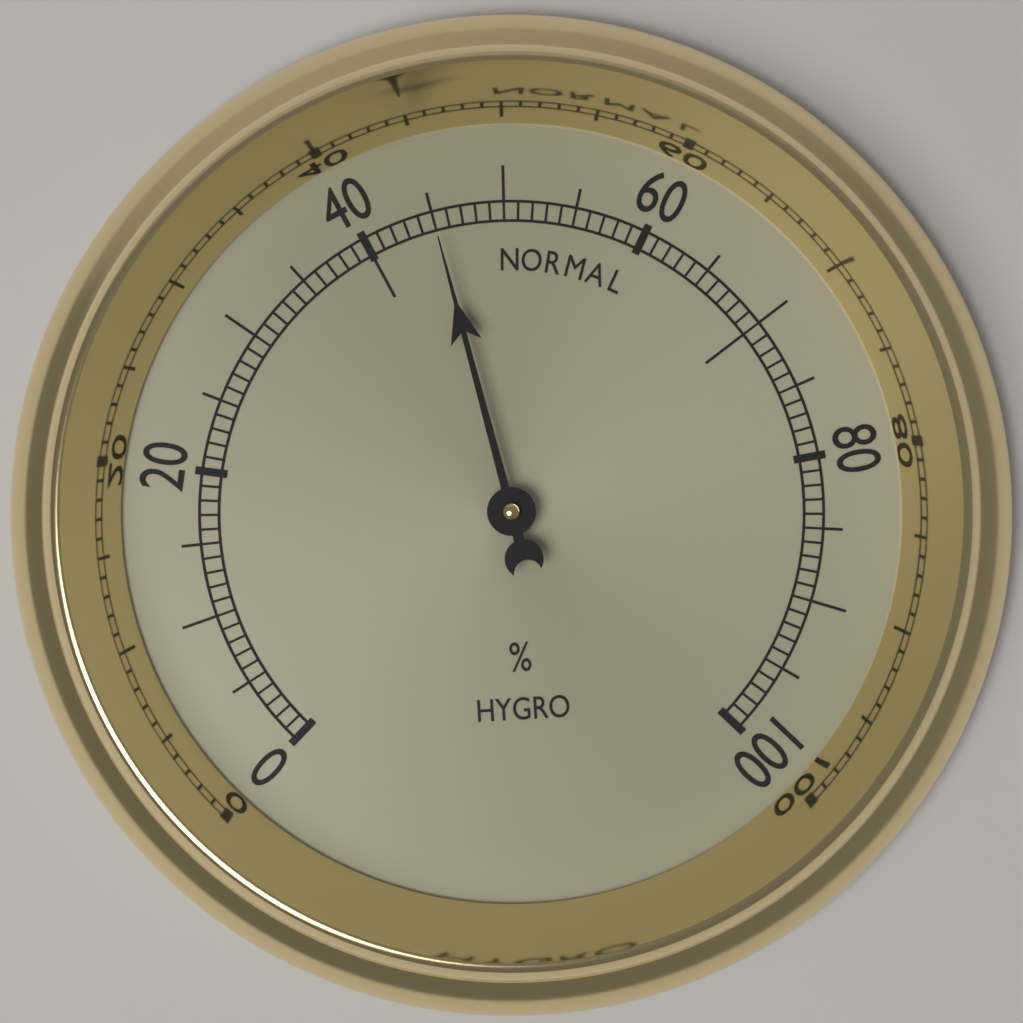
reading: 45 %
